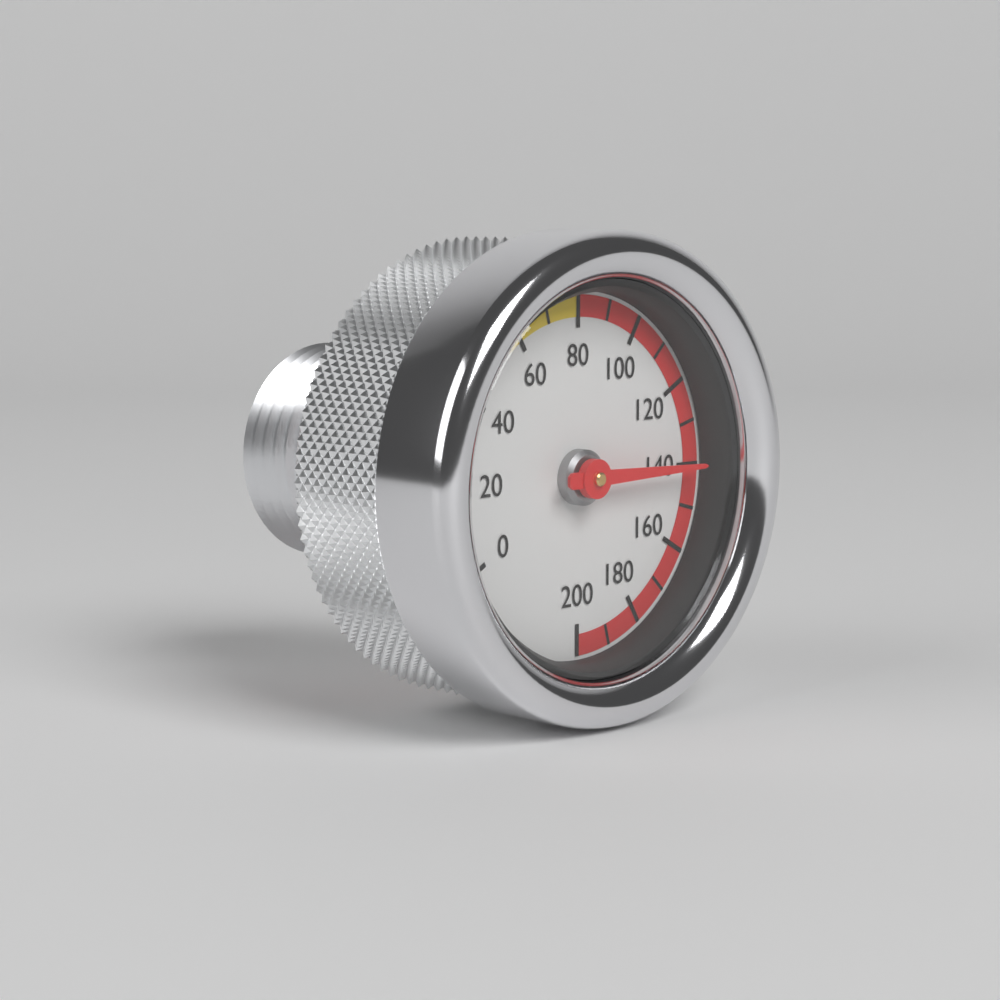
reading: 140 (no unit)
